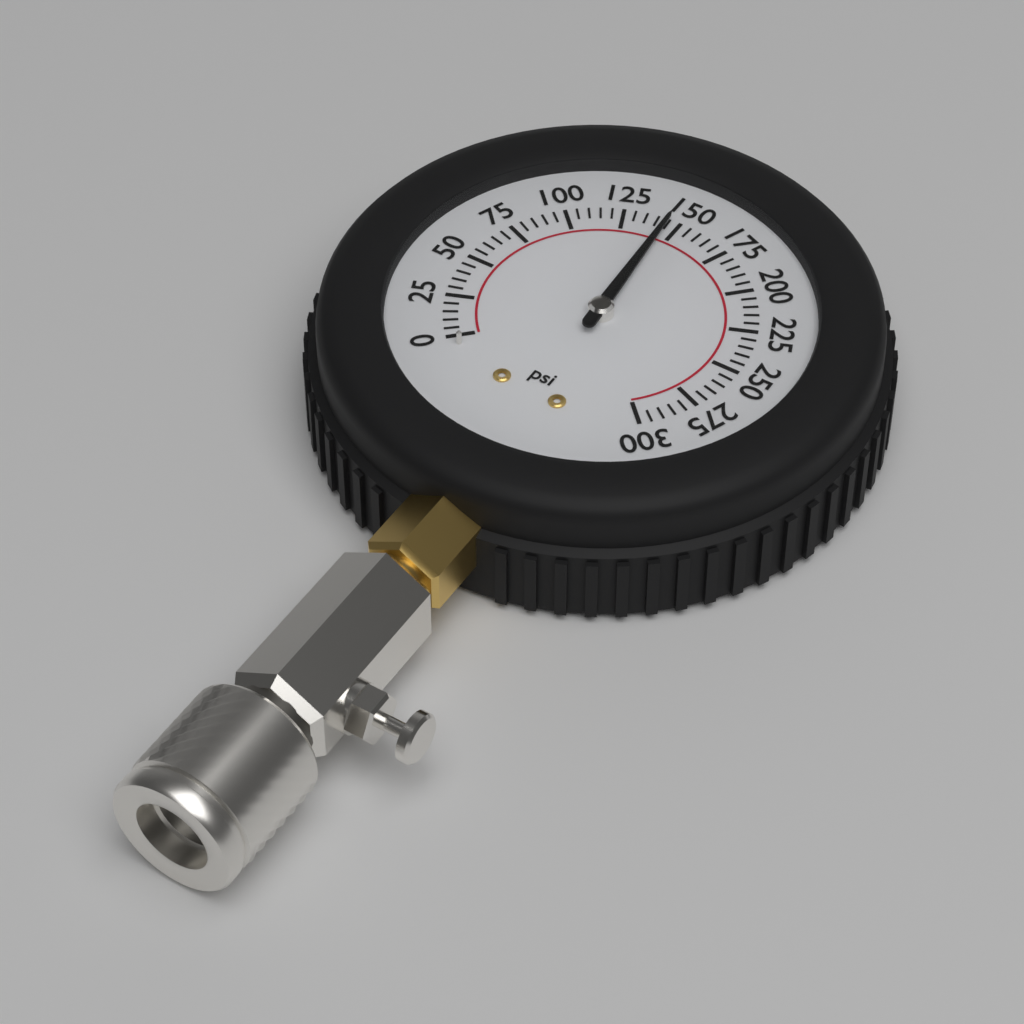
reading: 145 psi
